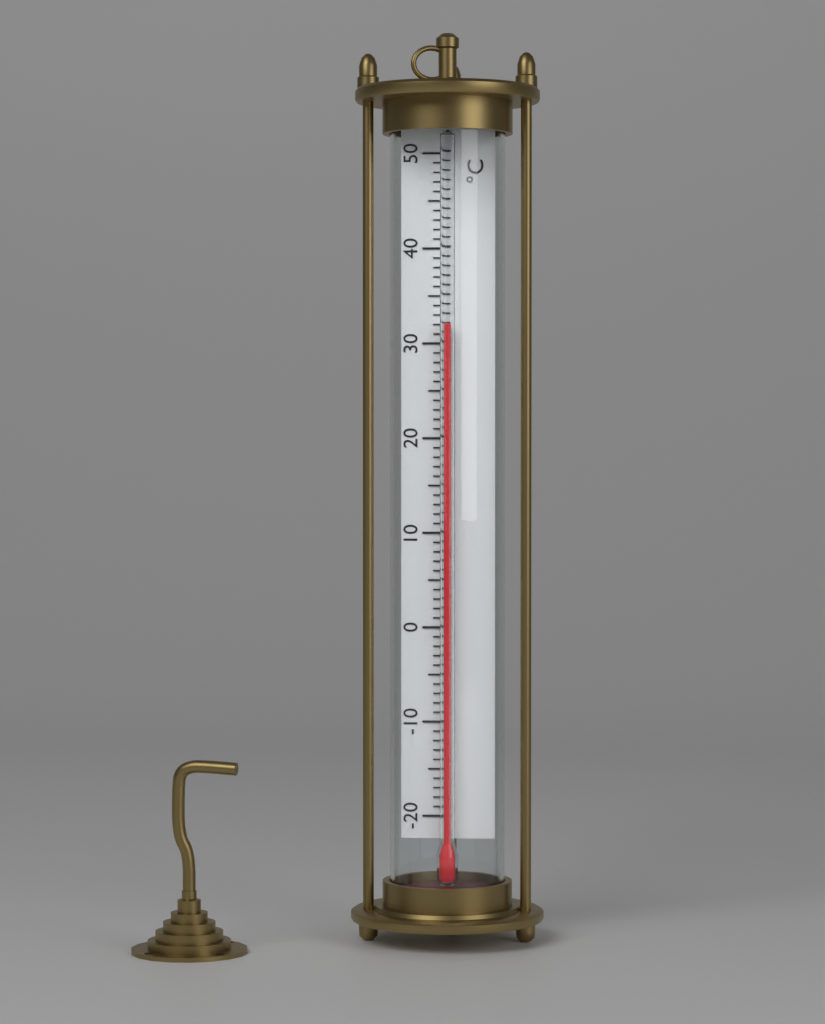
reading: 32 °C
